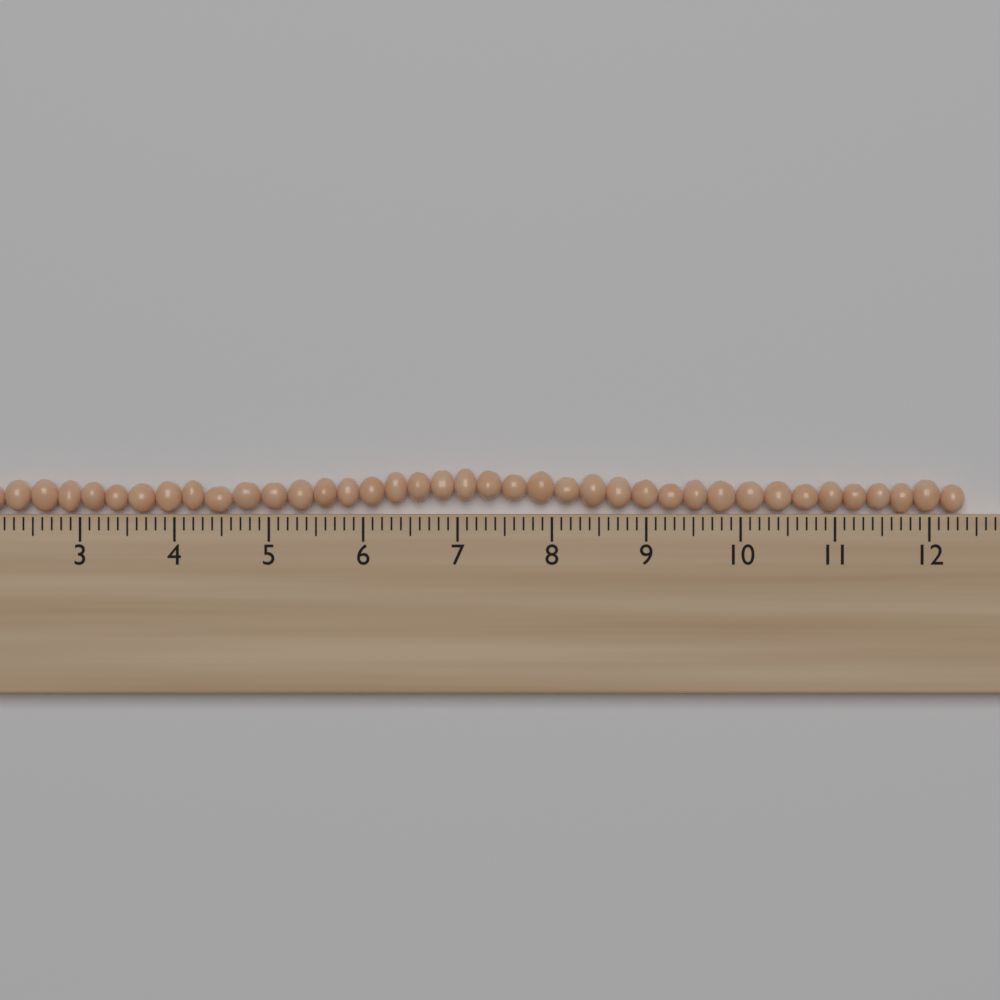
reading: 12.4 cm
